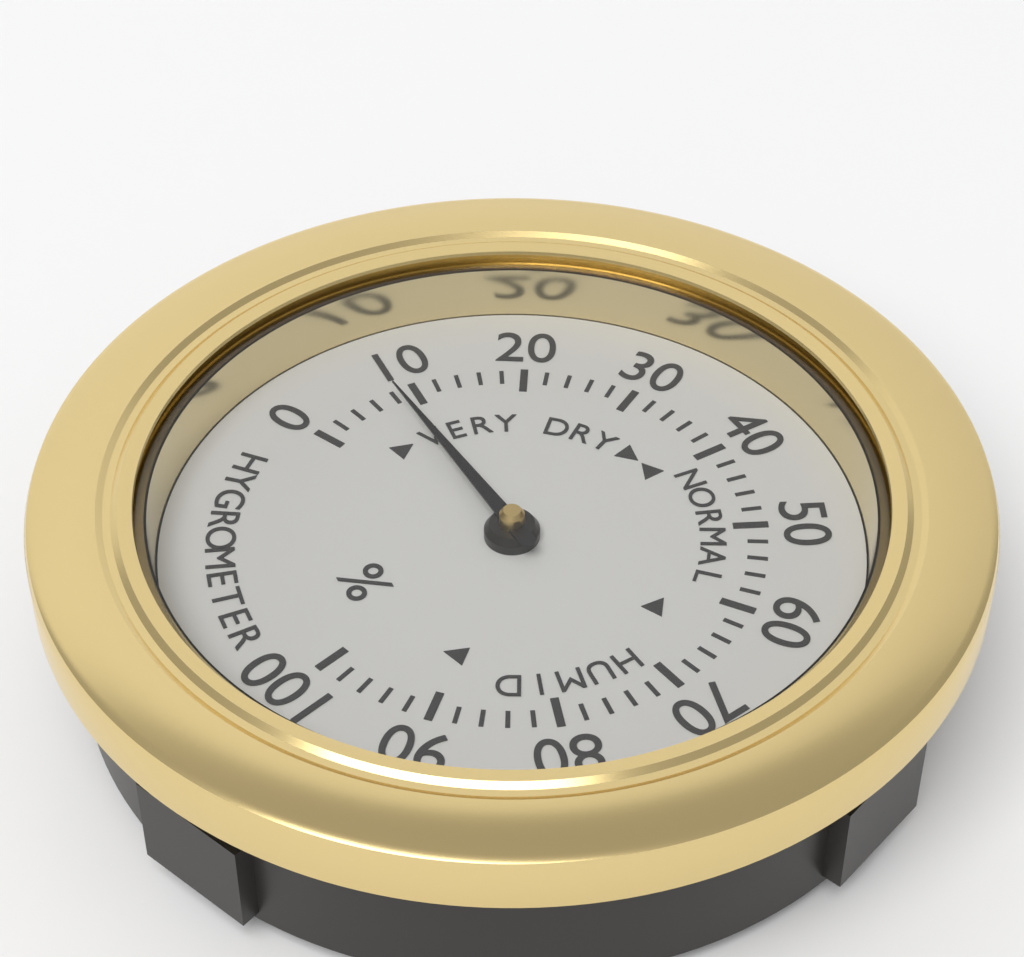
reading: 8 %
